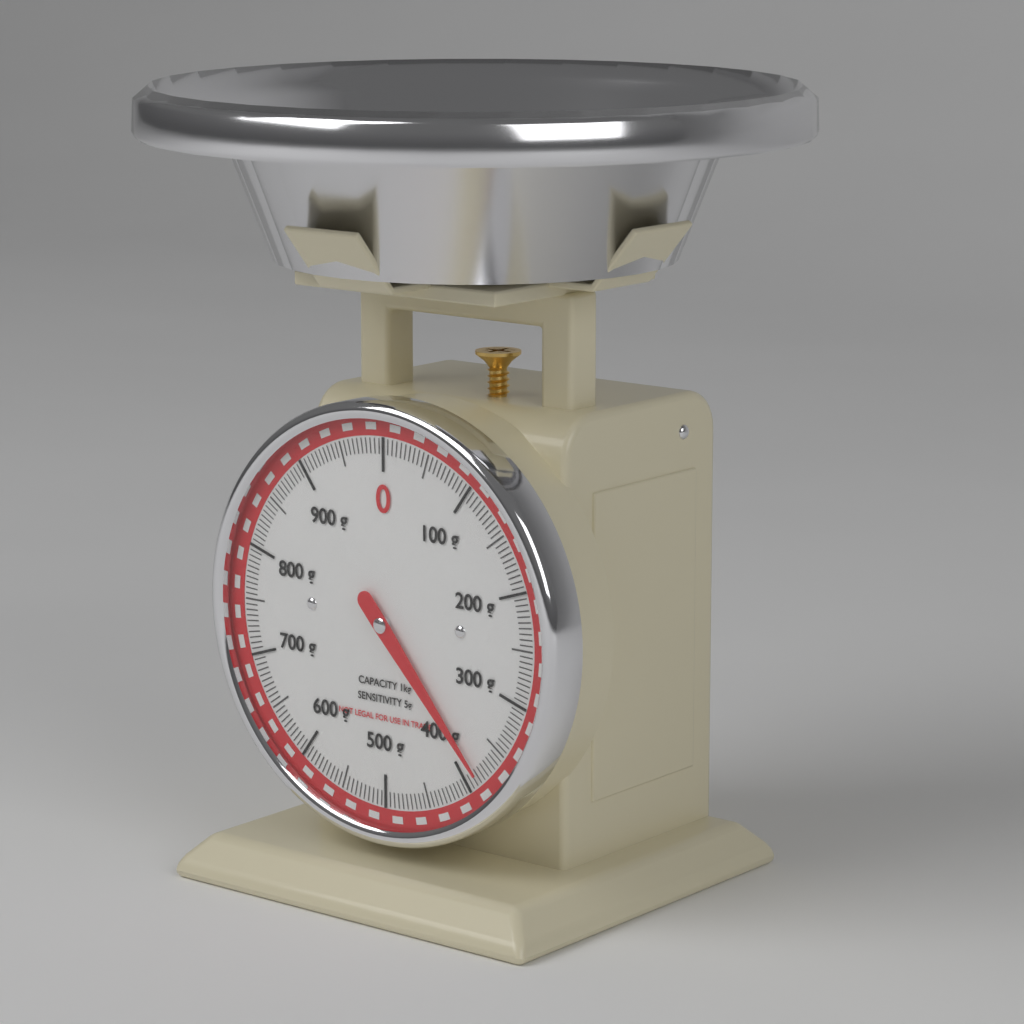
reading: 385 g
